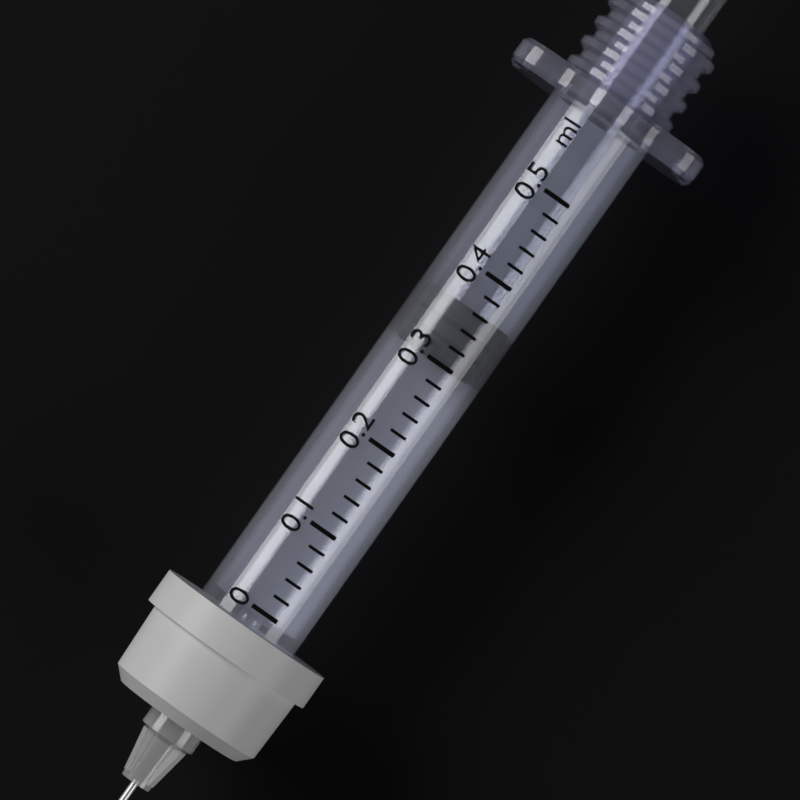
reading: 0.30 ml
